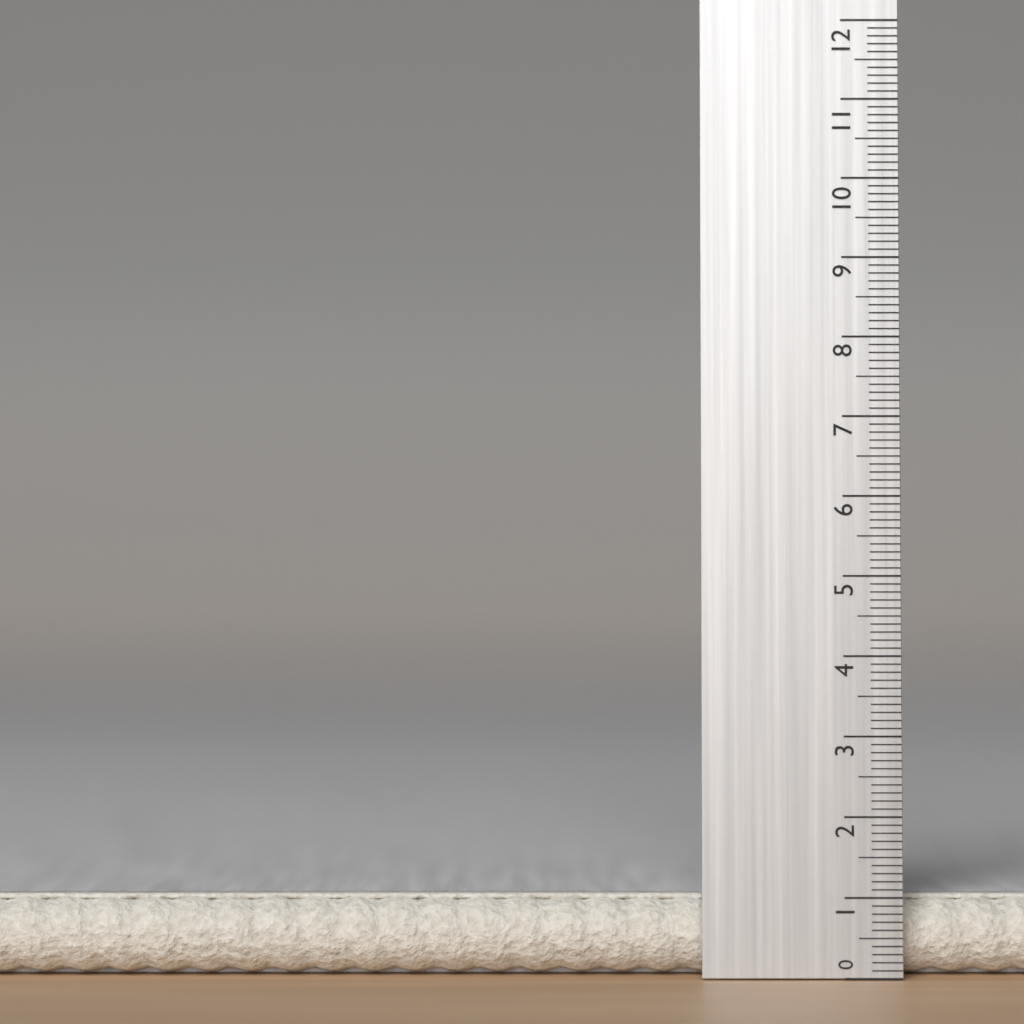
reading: 1.0 (no unit)
